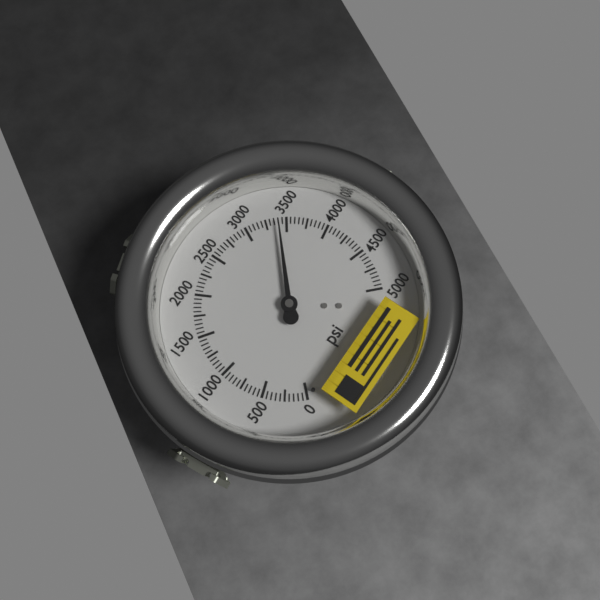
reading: 3400 psi
